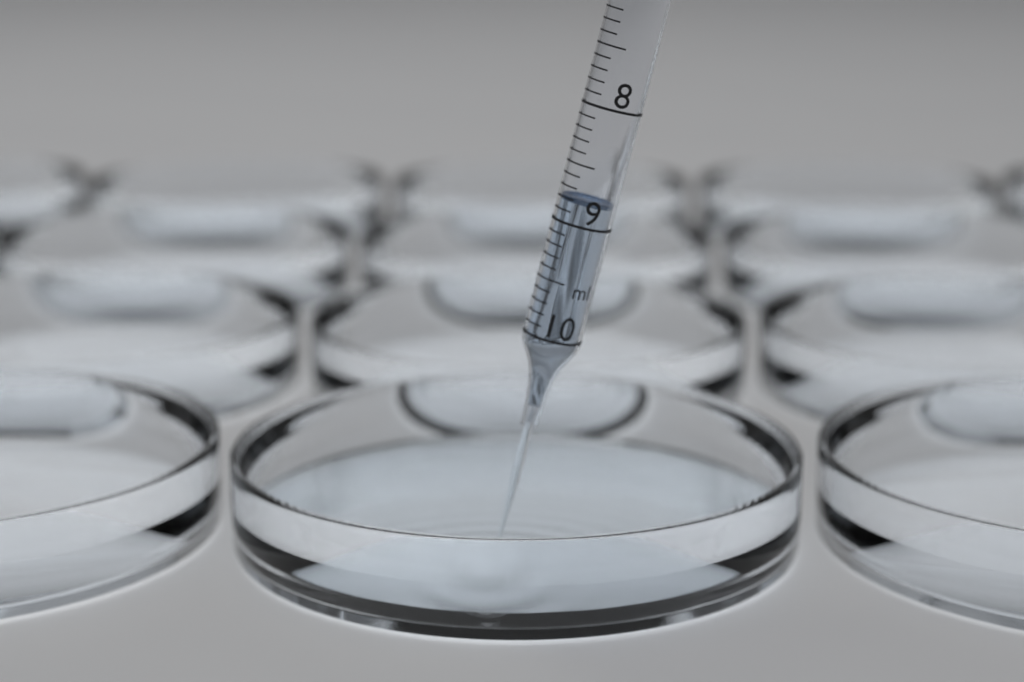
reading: 8.8 ml
